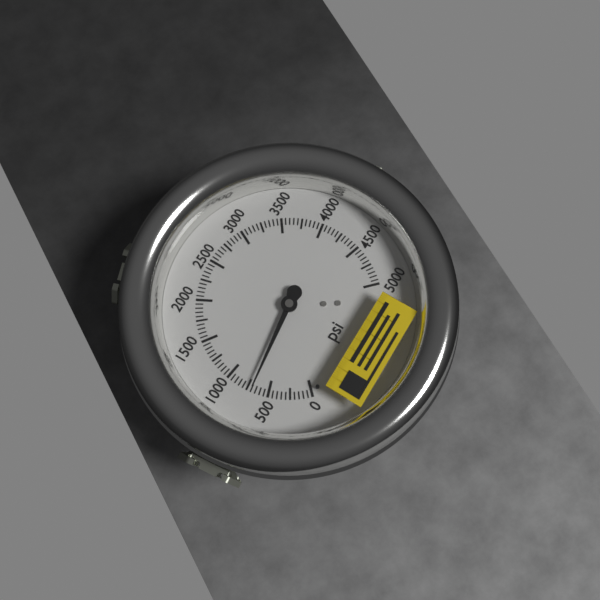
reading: 700 psi
